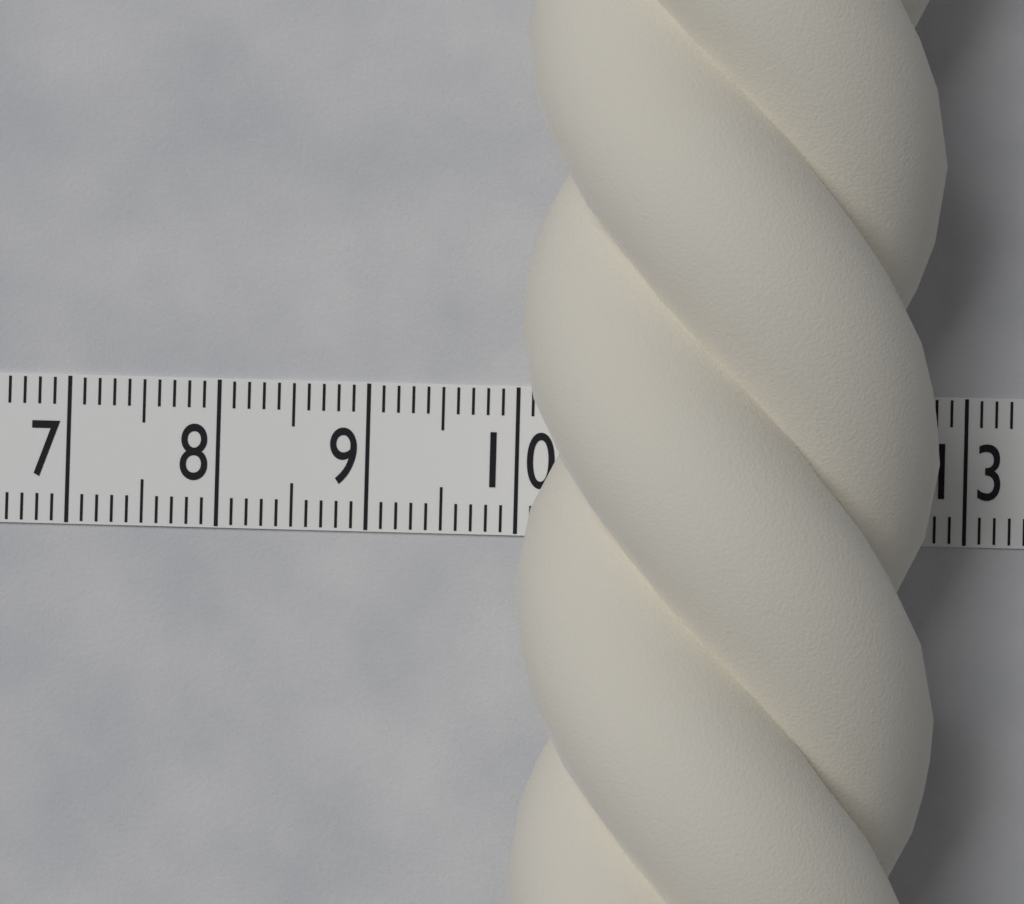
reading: 12.7 (no unit)
